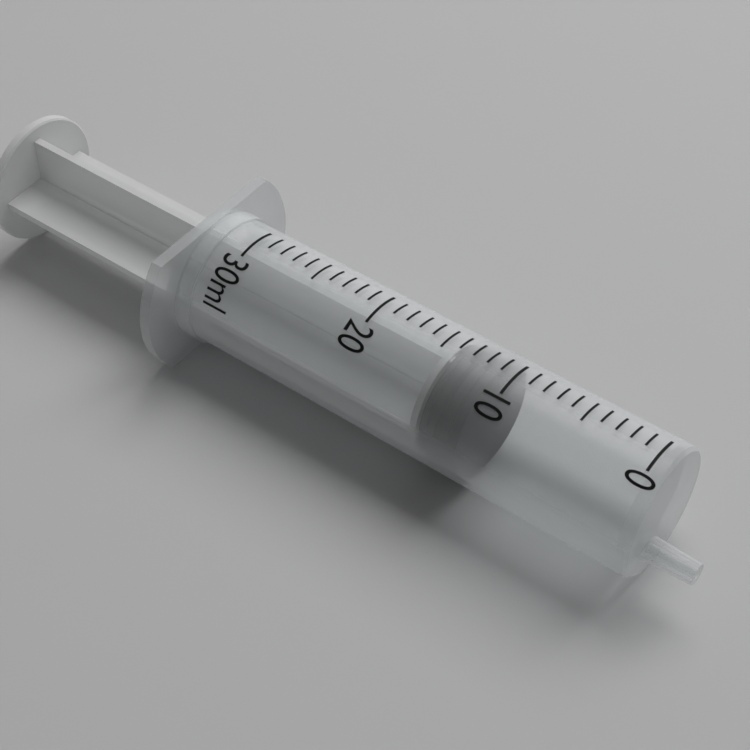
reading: 11 ml
